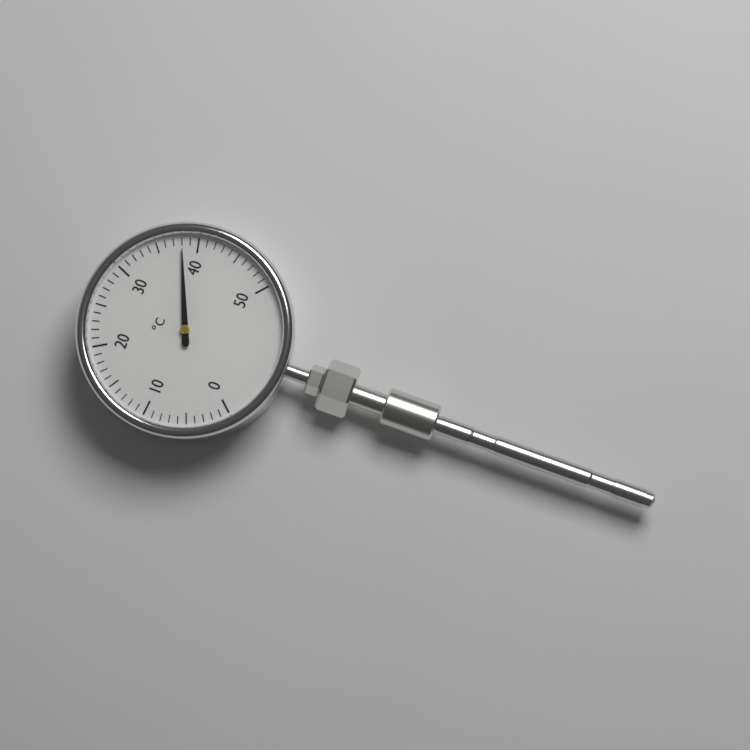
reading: 38 °C
